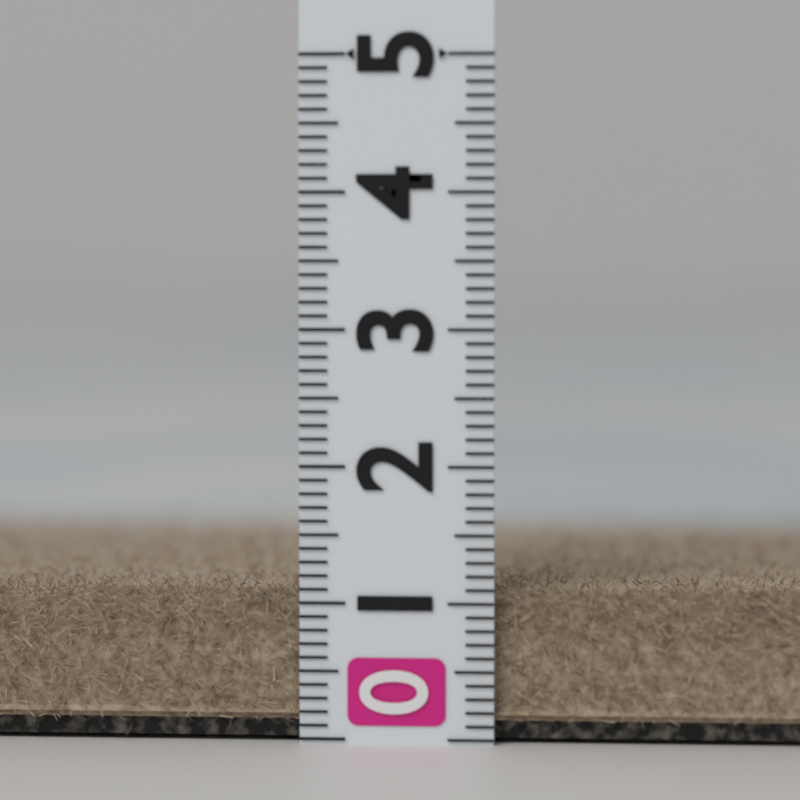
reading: 1.1 (no unit)
